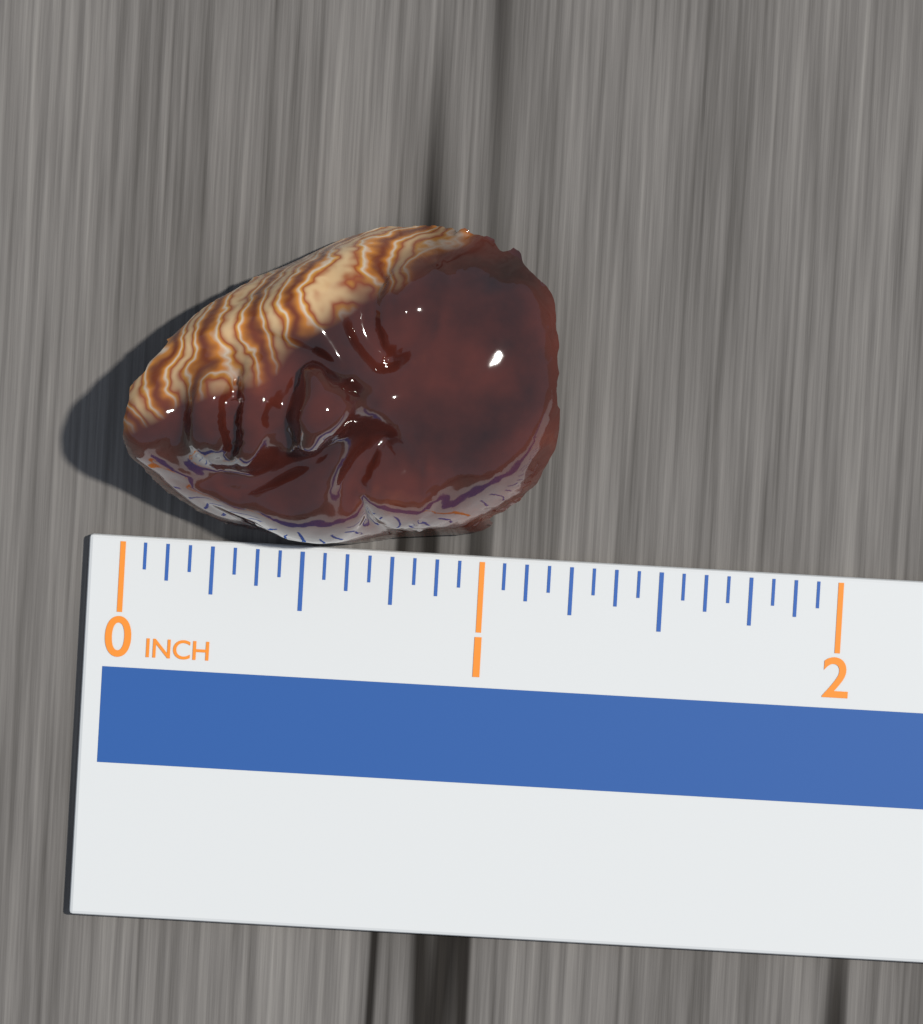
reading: 1.1875 in
